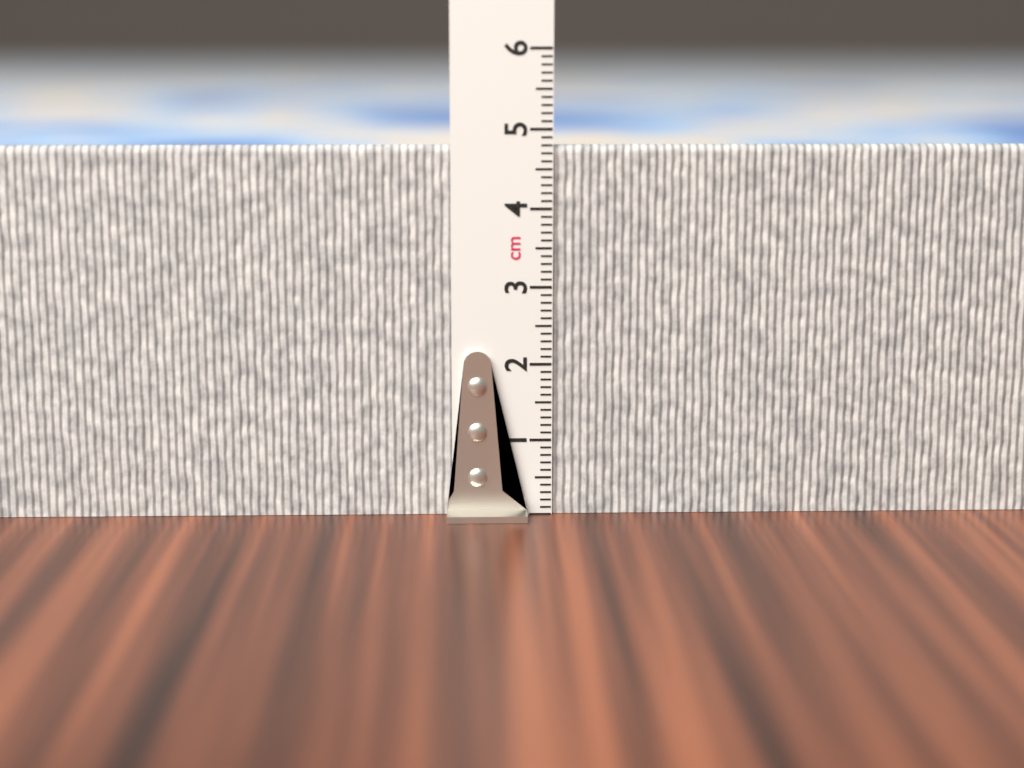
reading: 4.8 cm
